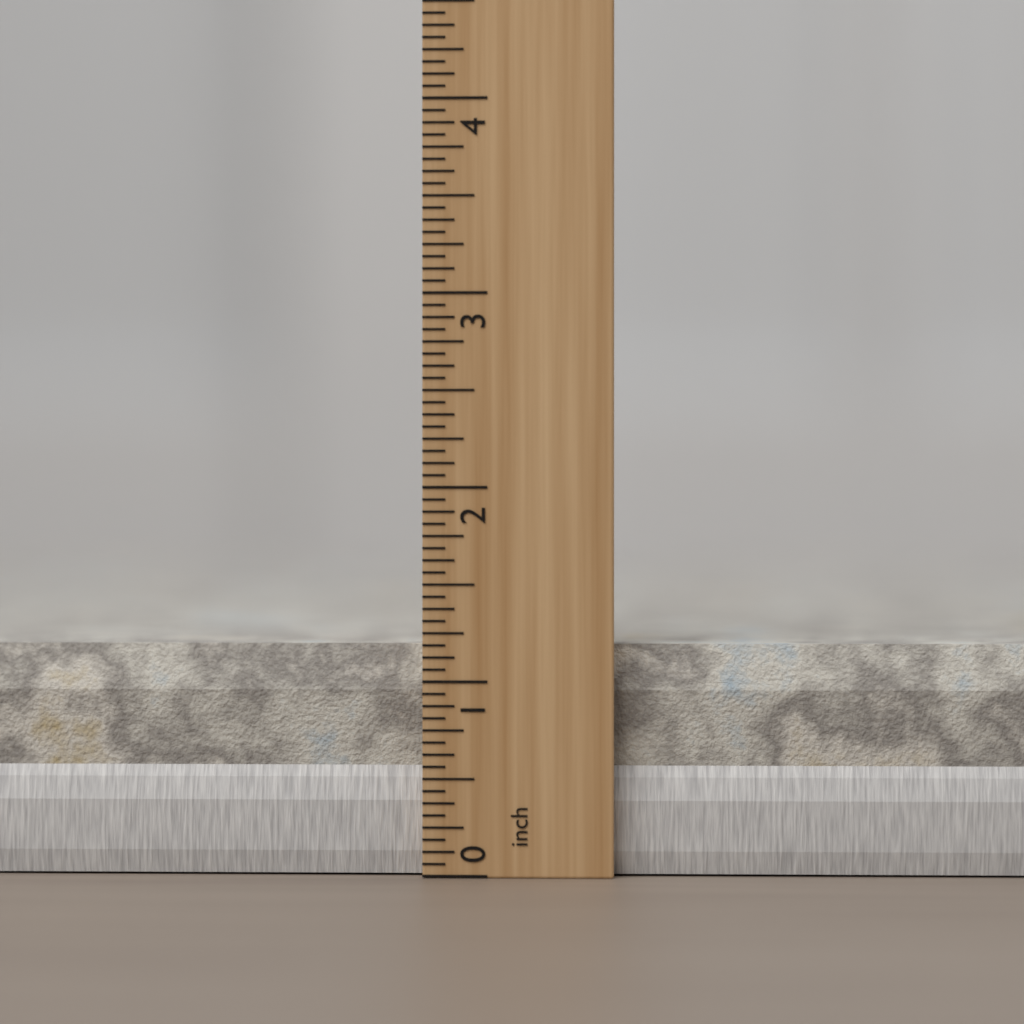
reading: 1.1875 inch
